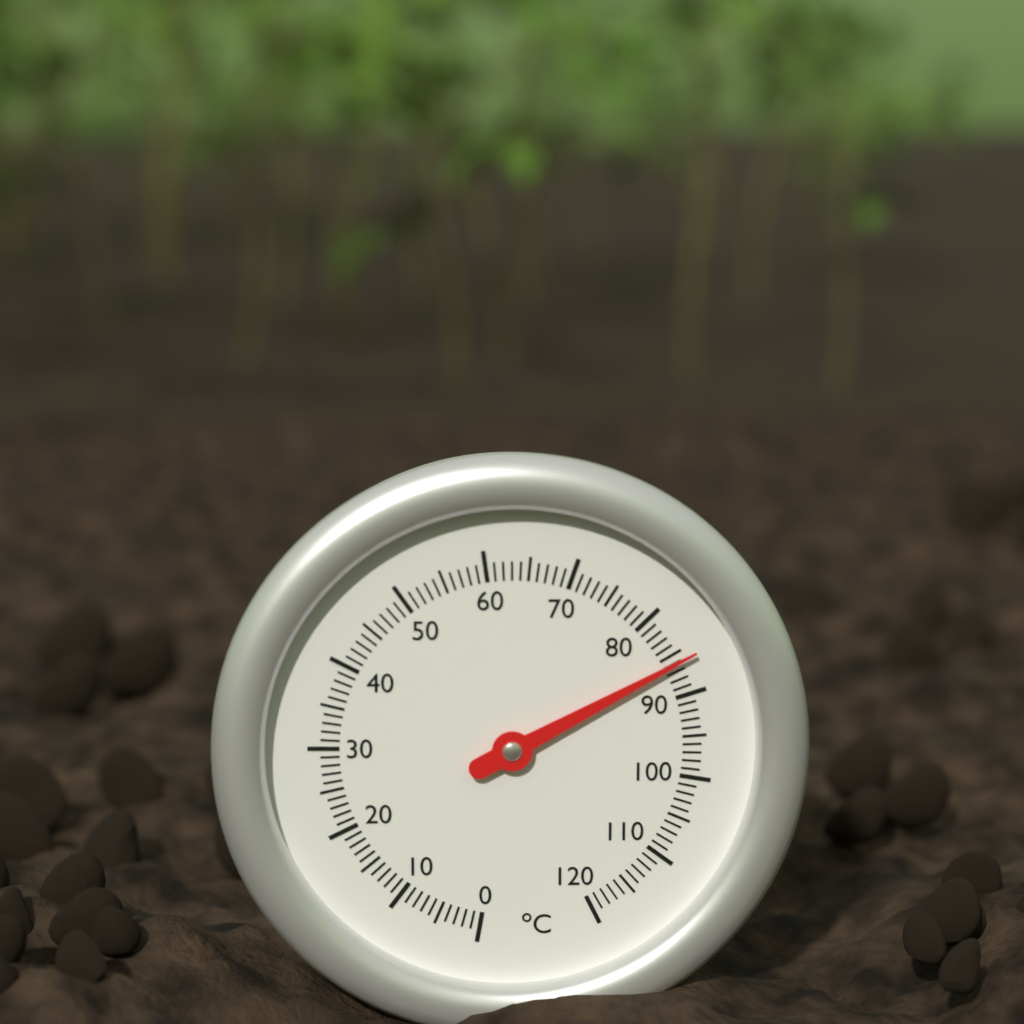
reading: 86 °C
